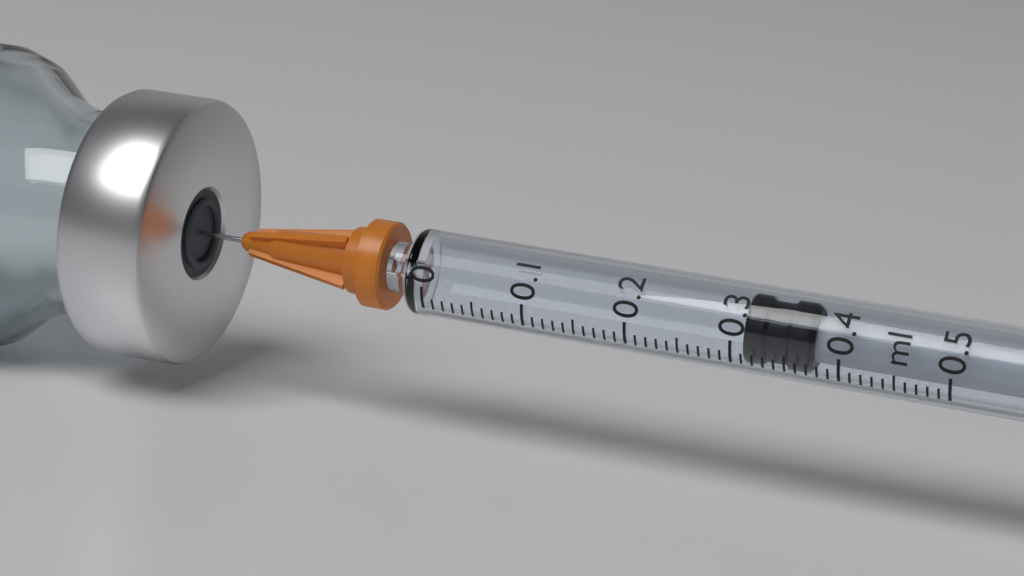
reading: 0.31 ml
